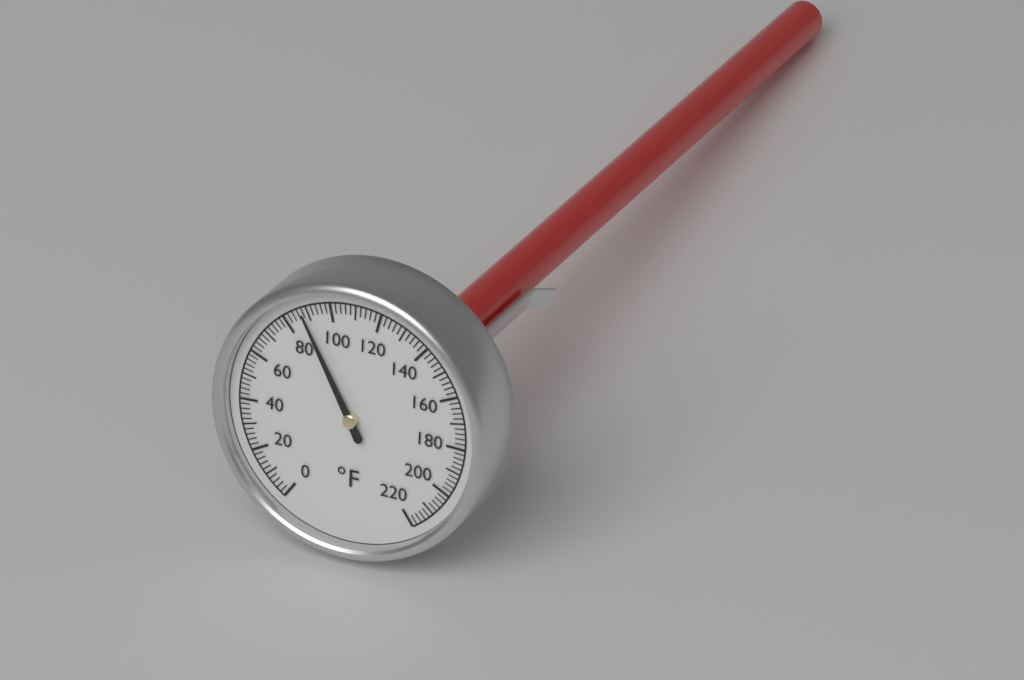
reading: 88 °F
